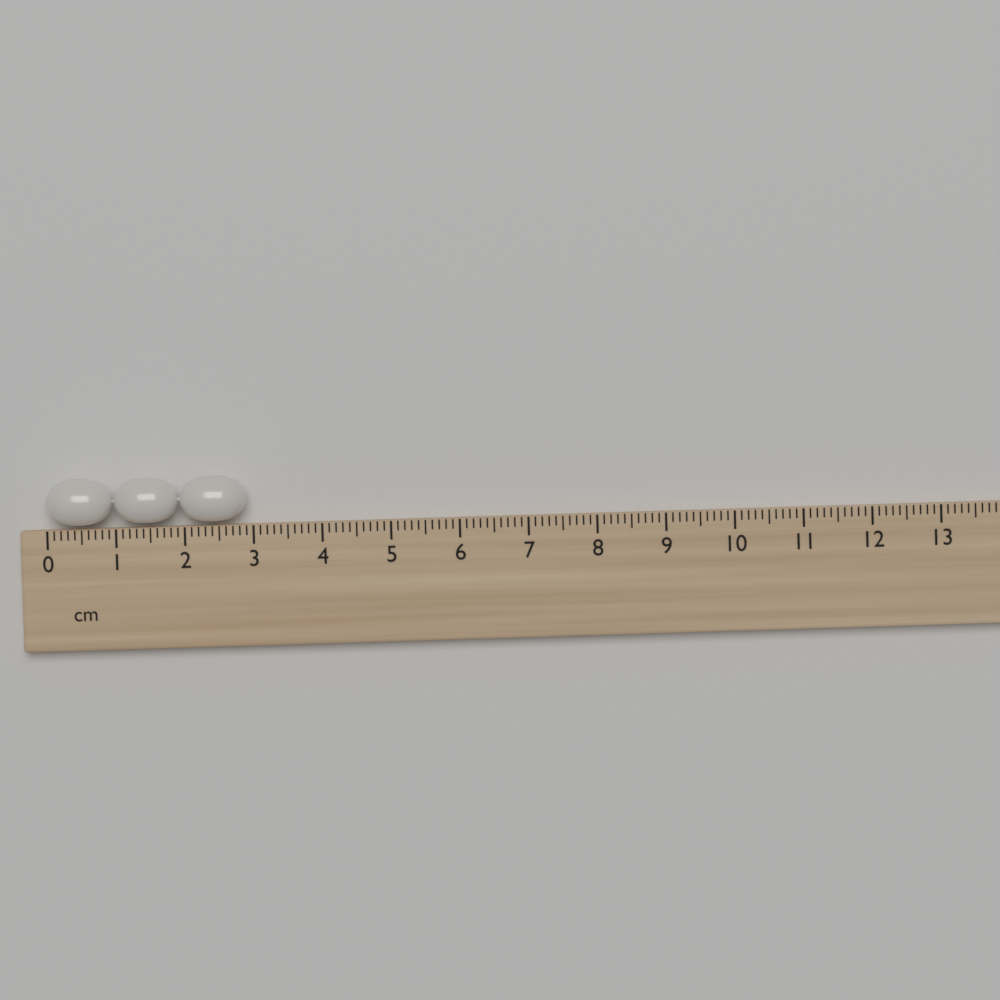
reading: 2.9 cm
